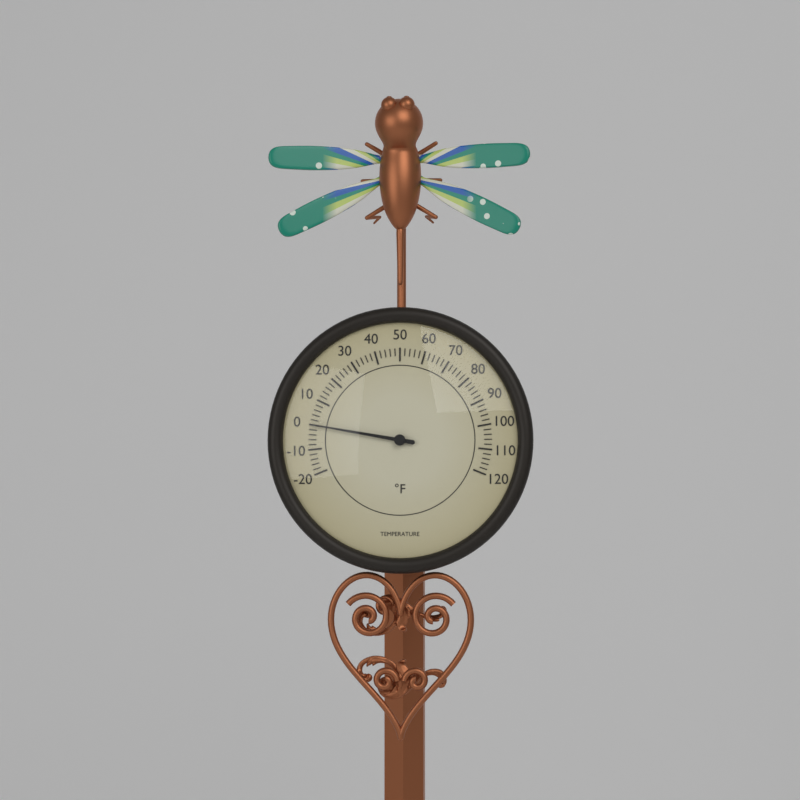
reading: 0 °F
